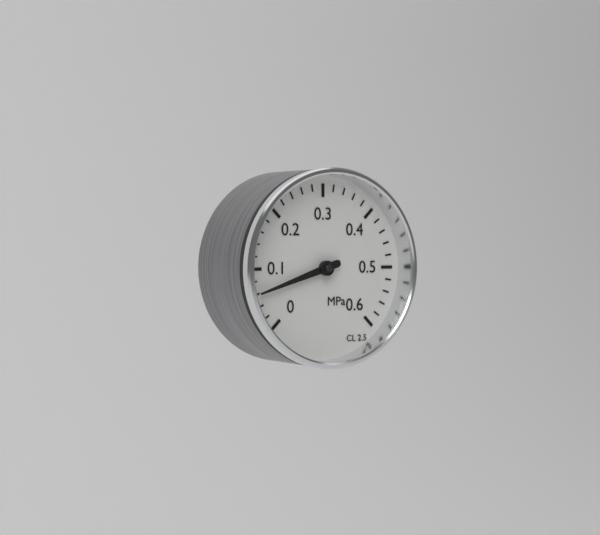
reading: 0.06 MPa
